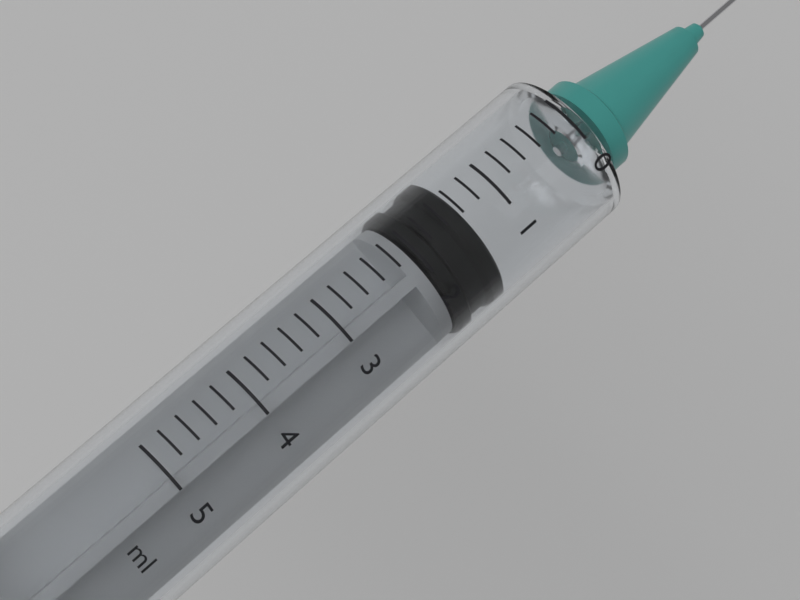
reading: 1.4 ml
